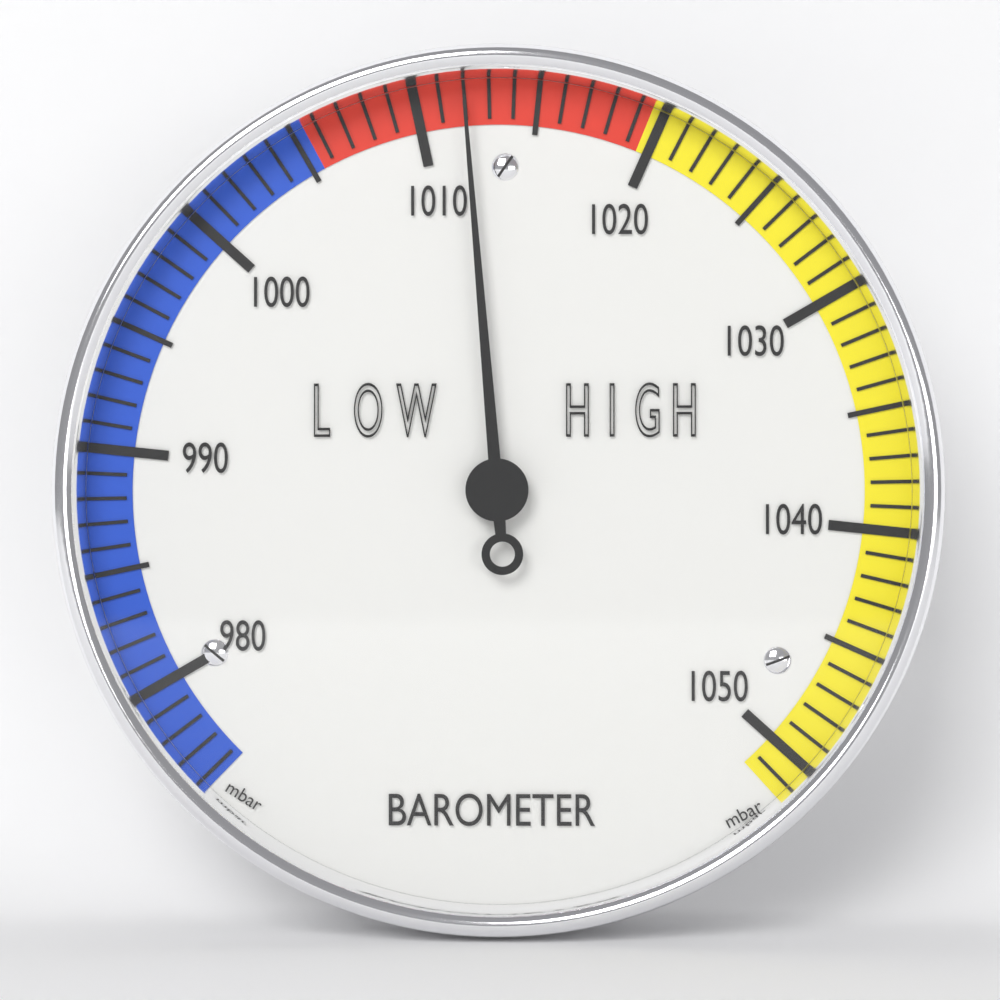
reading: 1012 mbar
